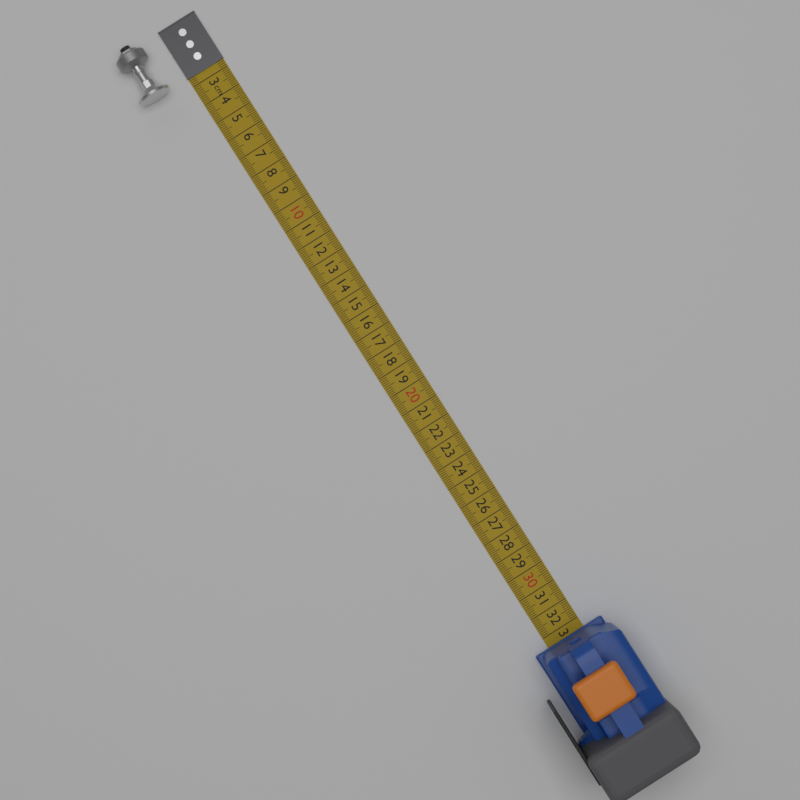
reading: 2.7 cm
